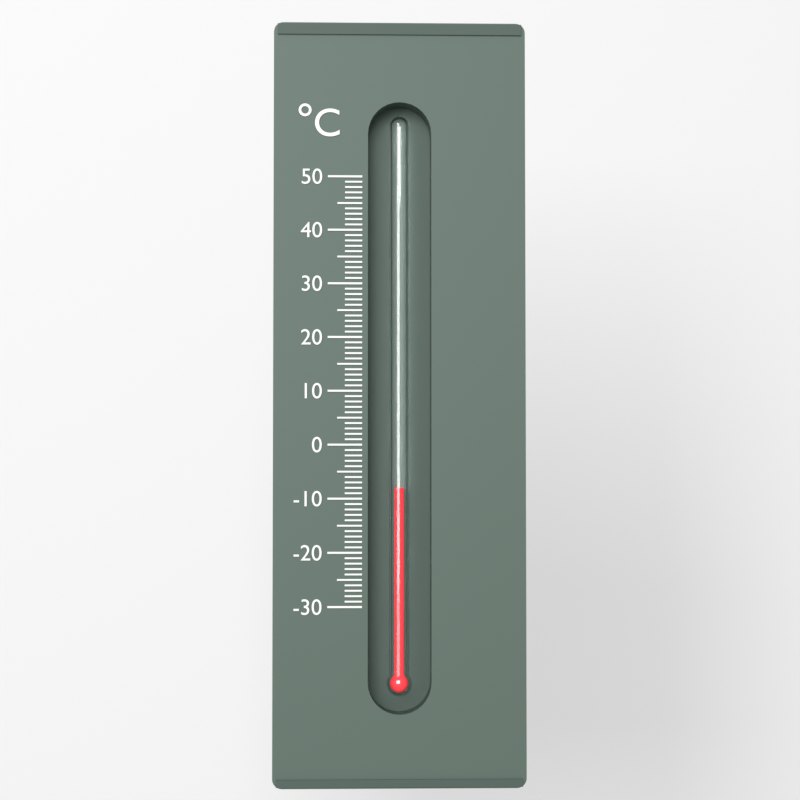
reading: -8 °C
